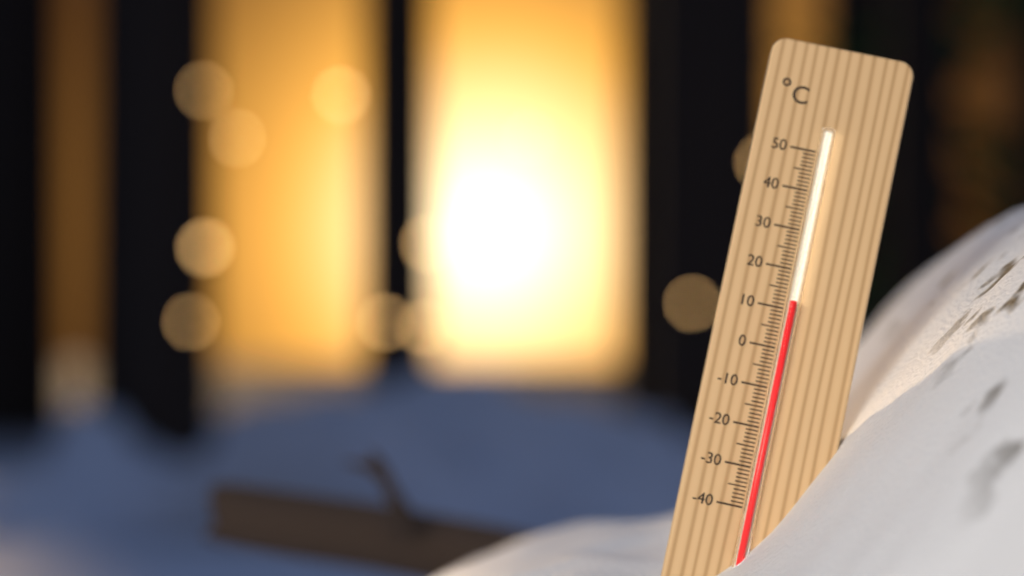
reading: 12 °C
